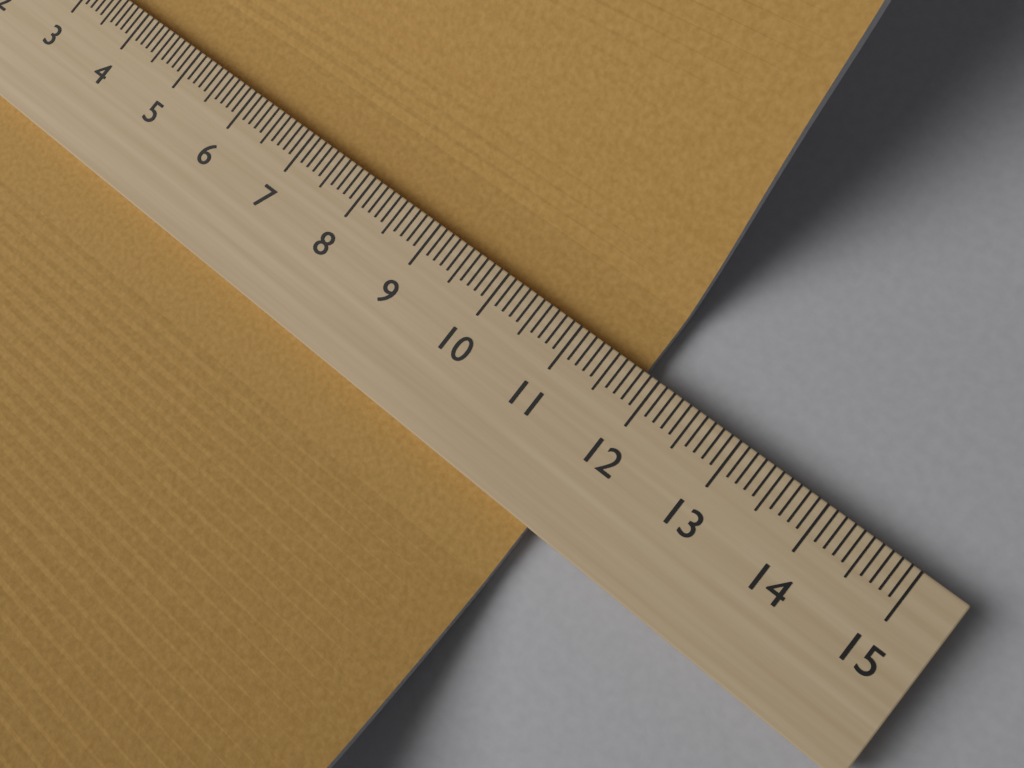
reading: 11.8 (no unit)
